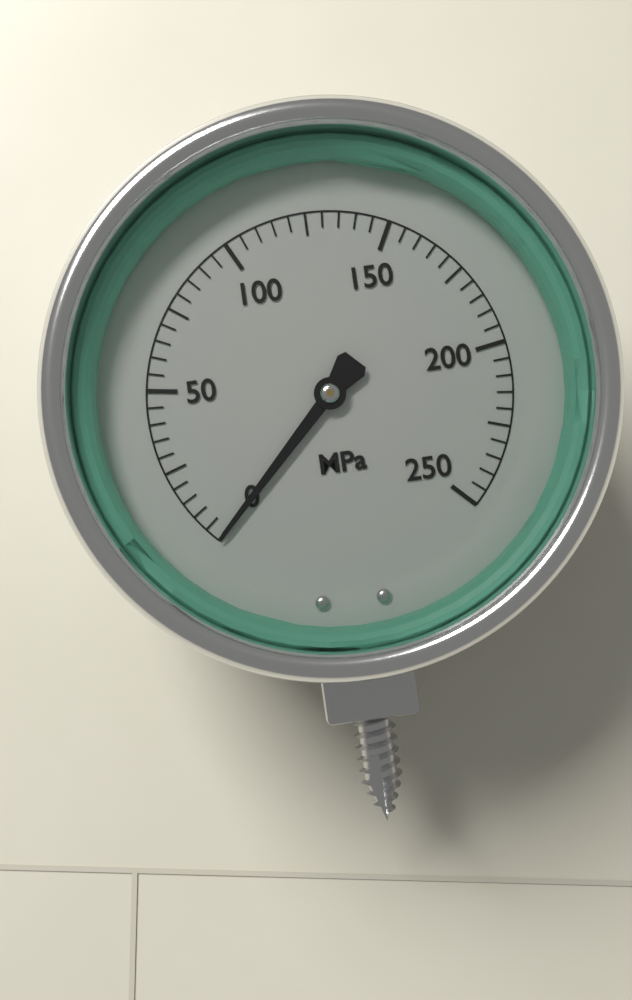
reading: 0 MPa
